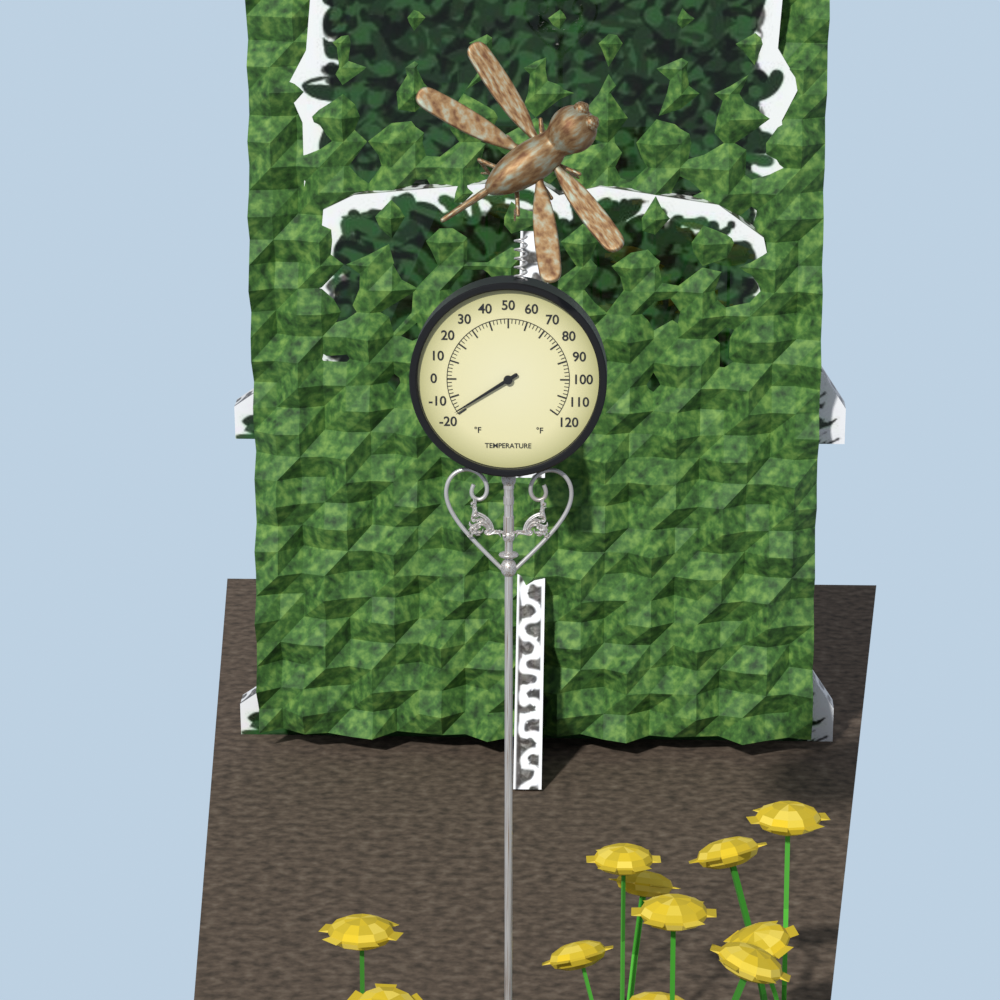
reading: -18 °F
